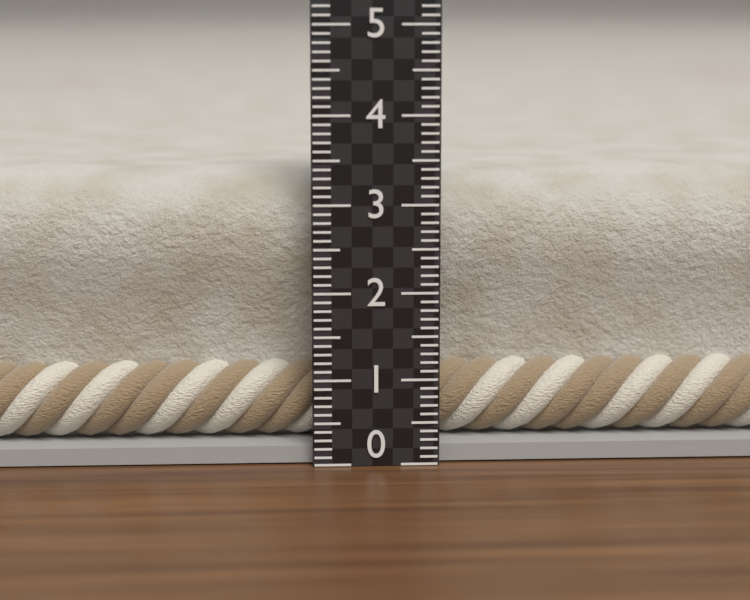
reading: 3.3 (no unit)
